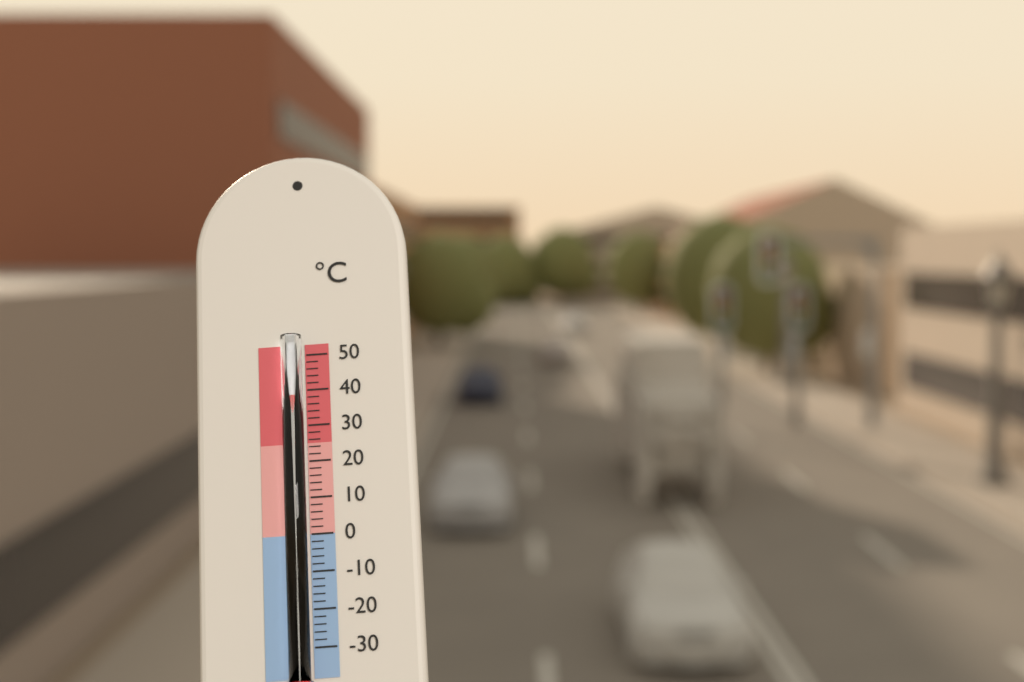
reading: 38 °C
